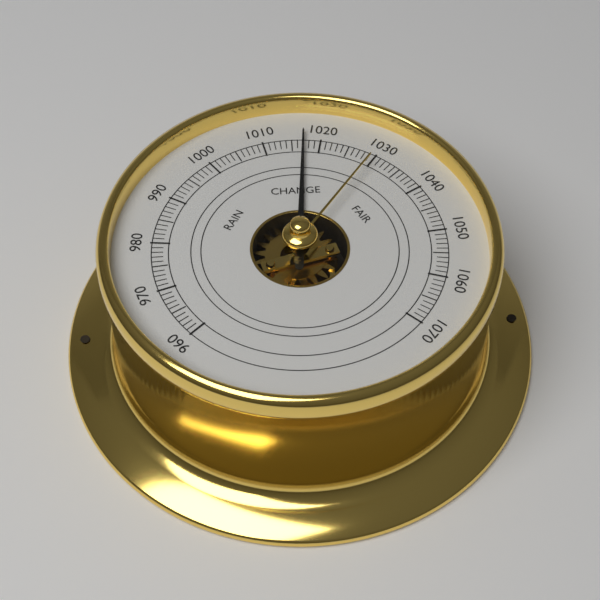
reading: 1017 (no unit)
